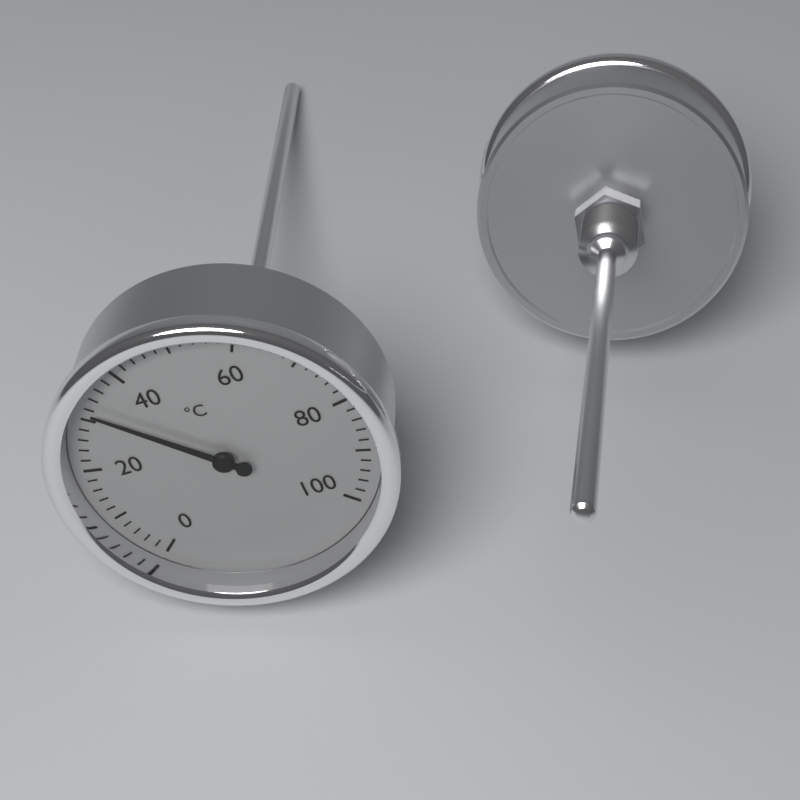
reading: 32 °C
